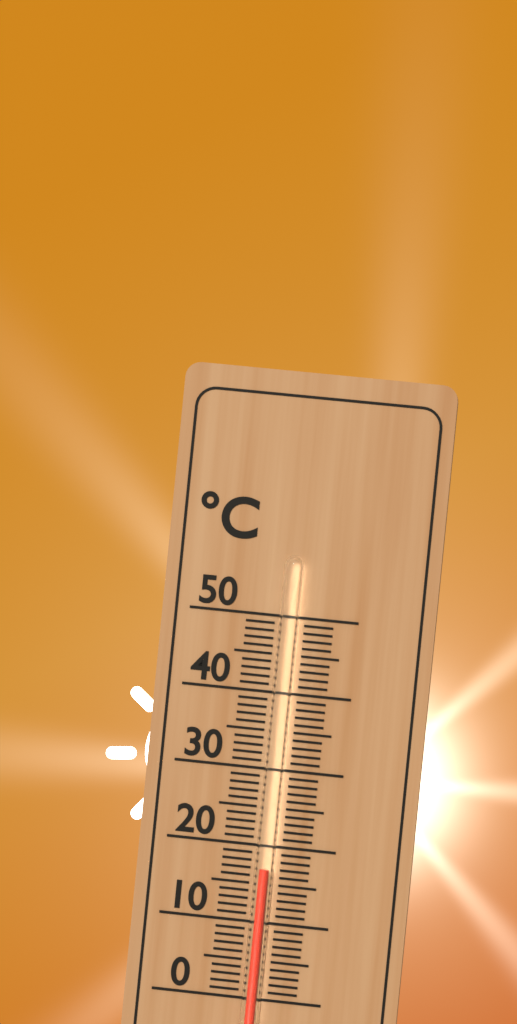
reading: 17 °C
